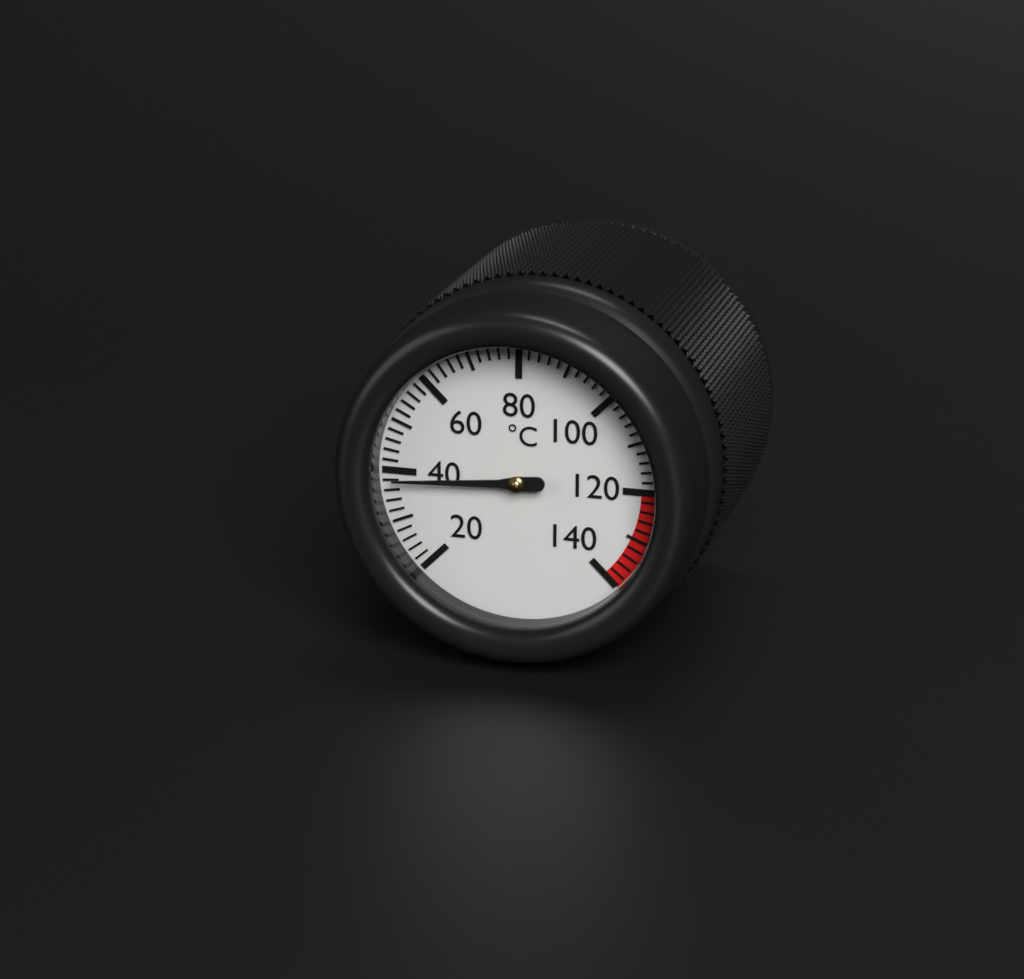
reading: 38 °C
